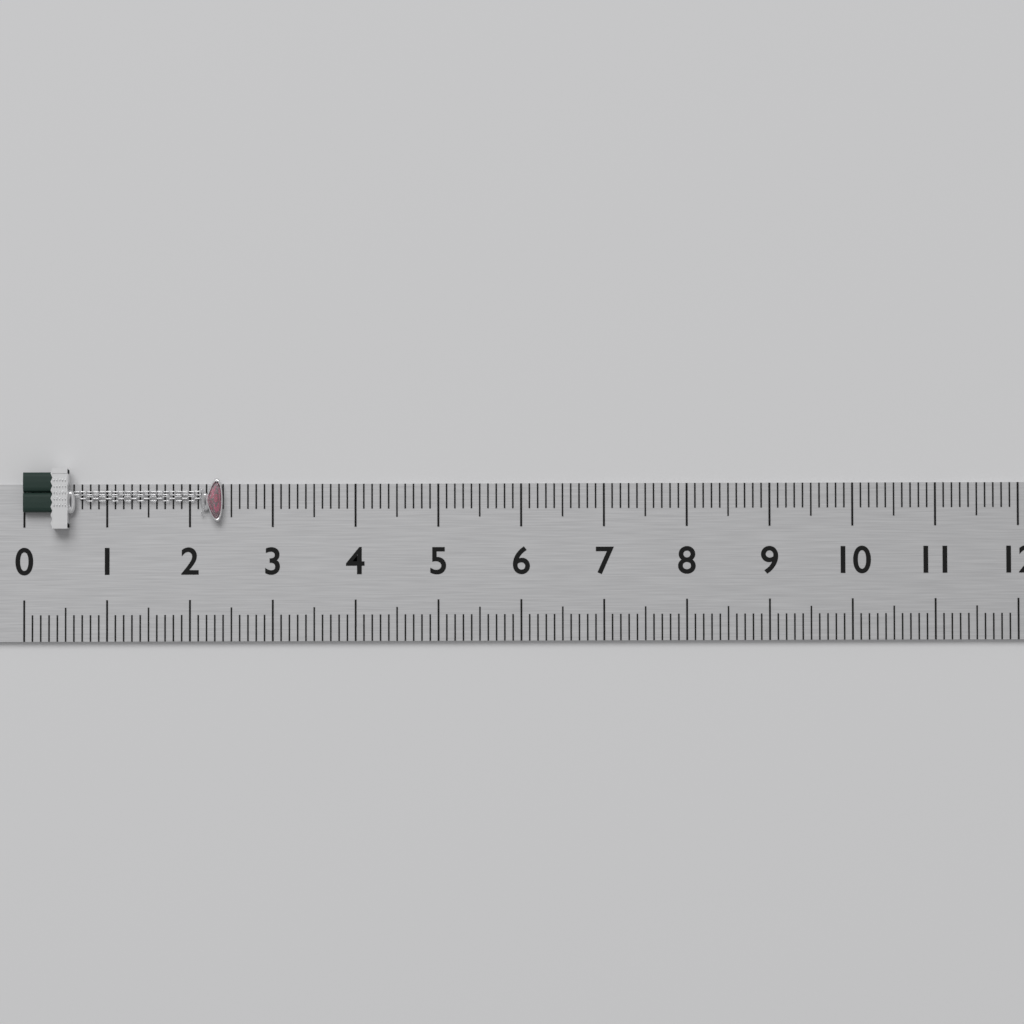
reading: 2.4 (no unit)
